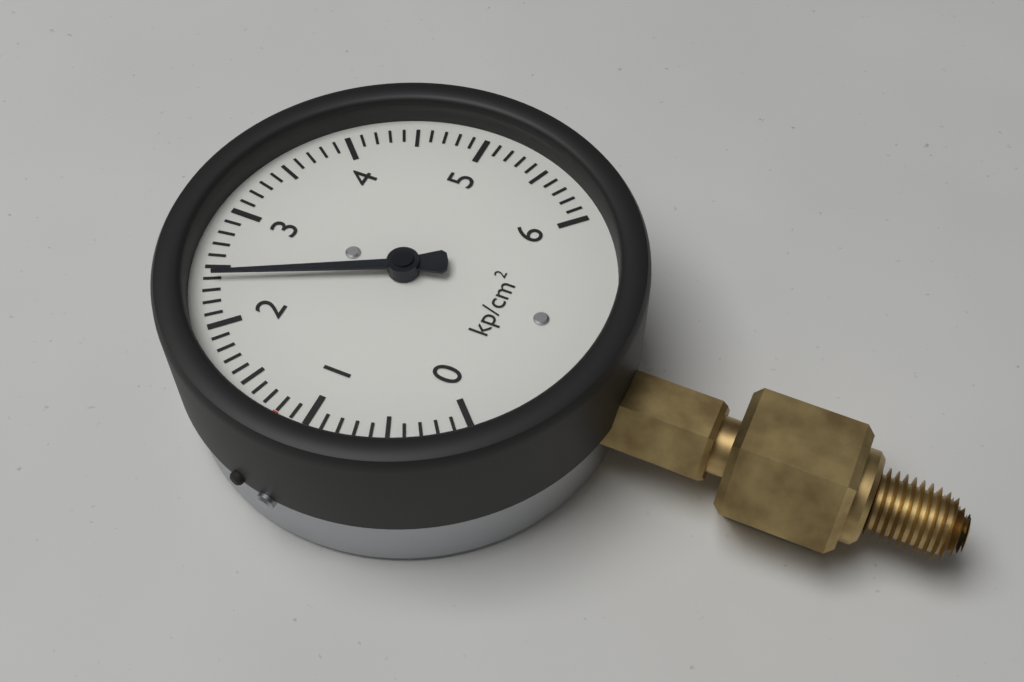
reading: 2.4 kp/cm²
